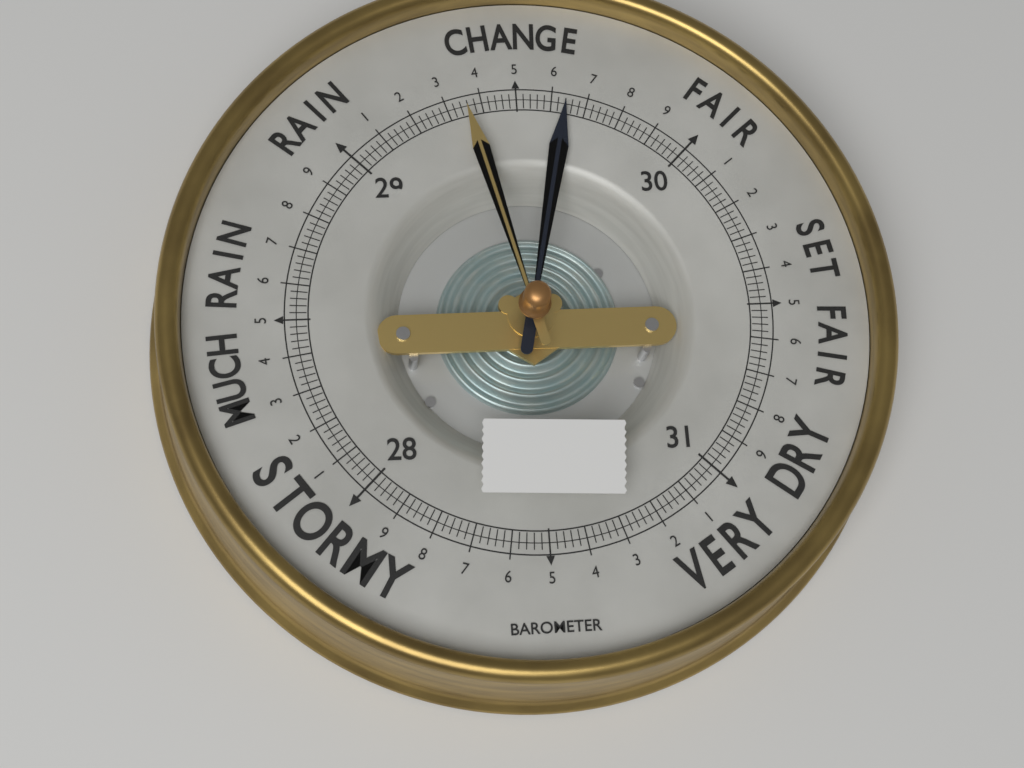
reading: 29.64 (no unit)
